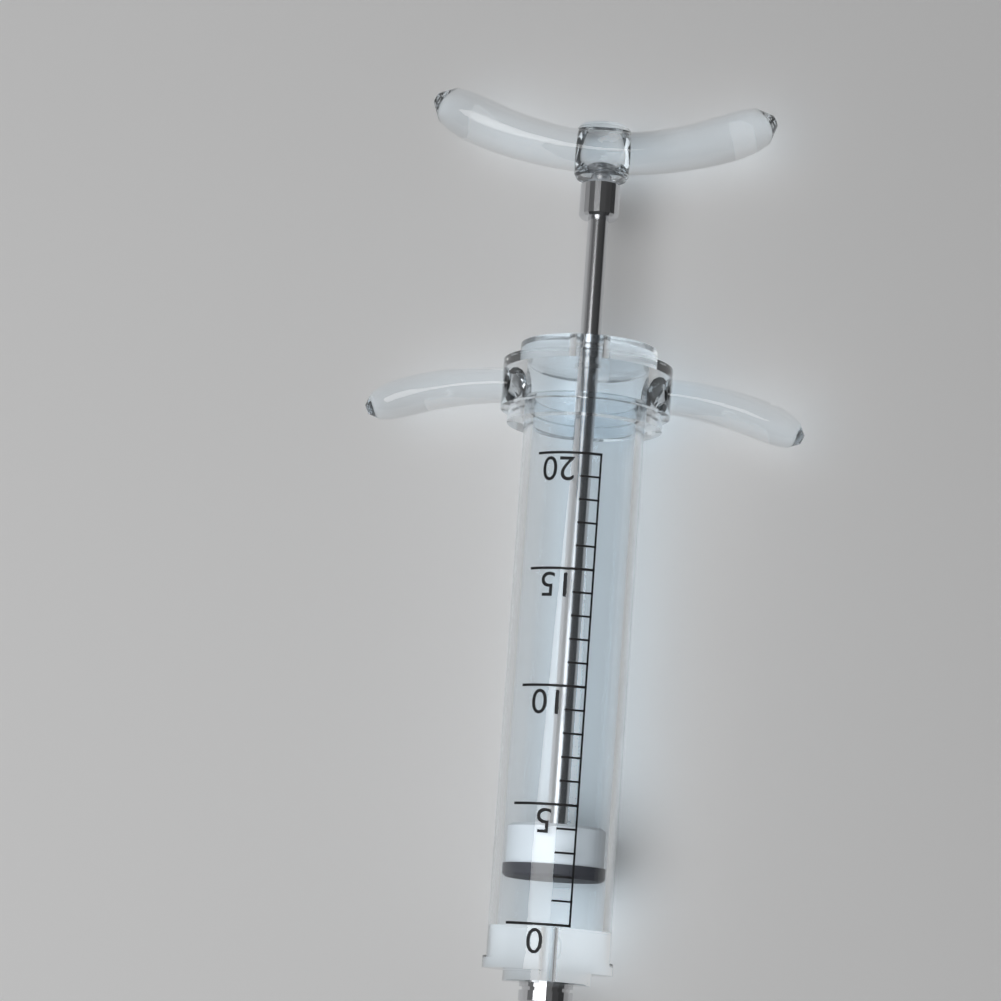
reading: 2 (no unit)
